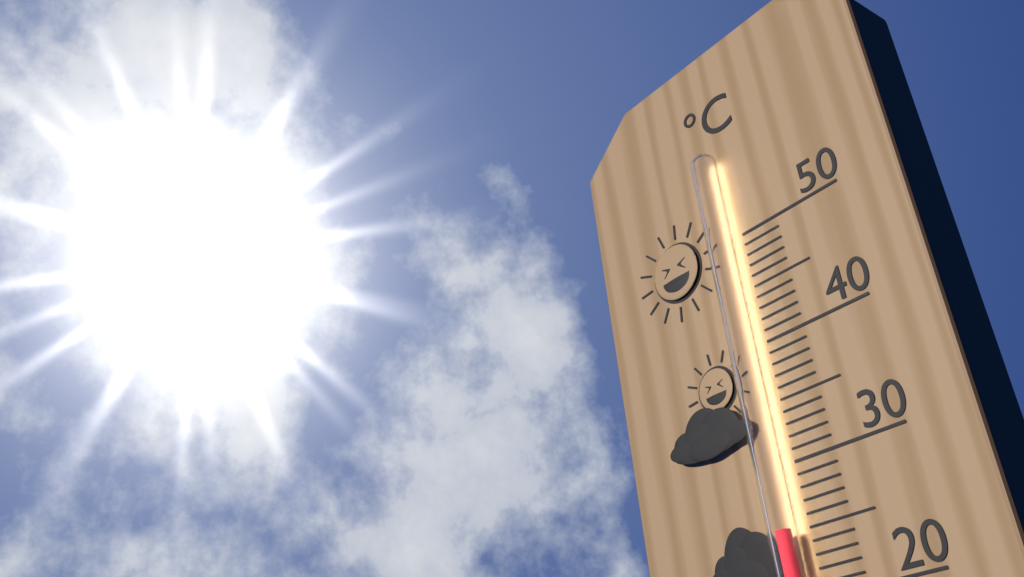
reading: 25 °C
